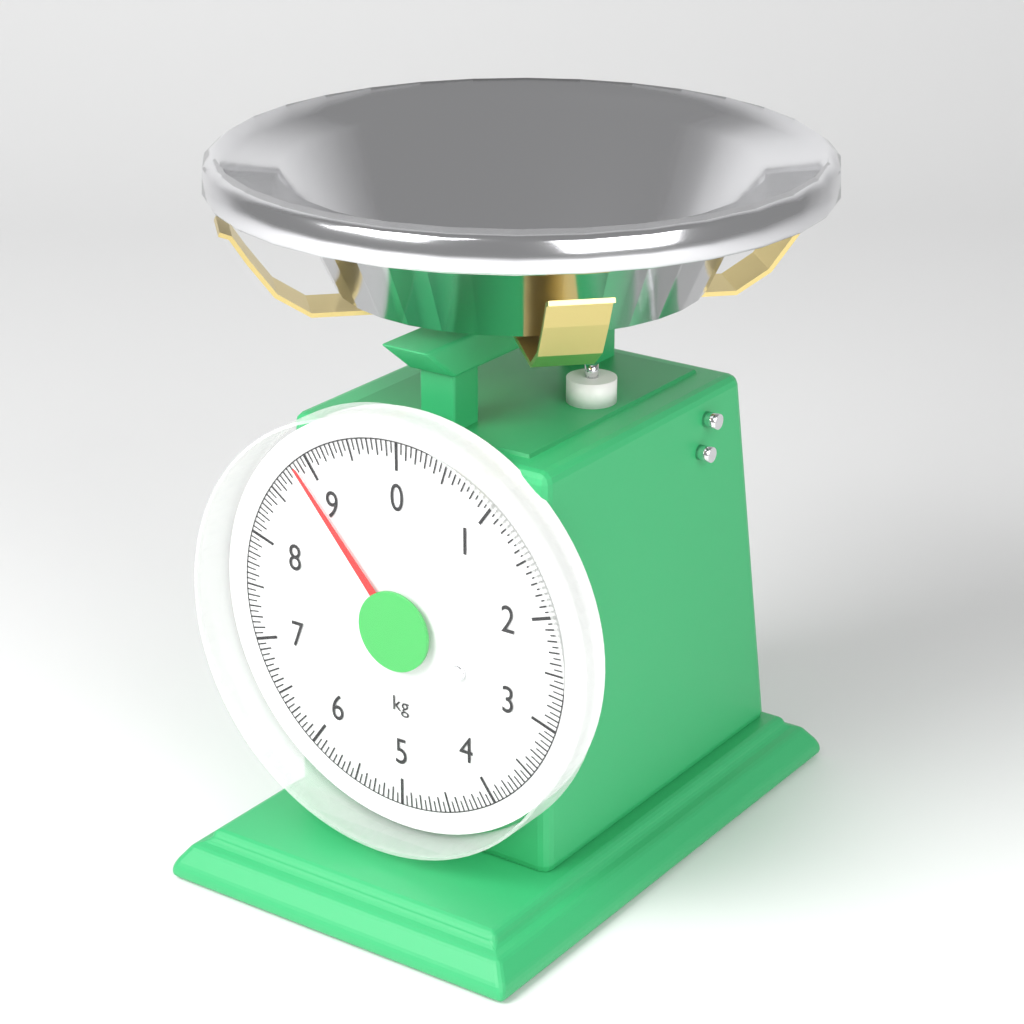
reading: 8.85 kg
